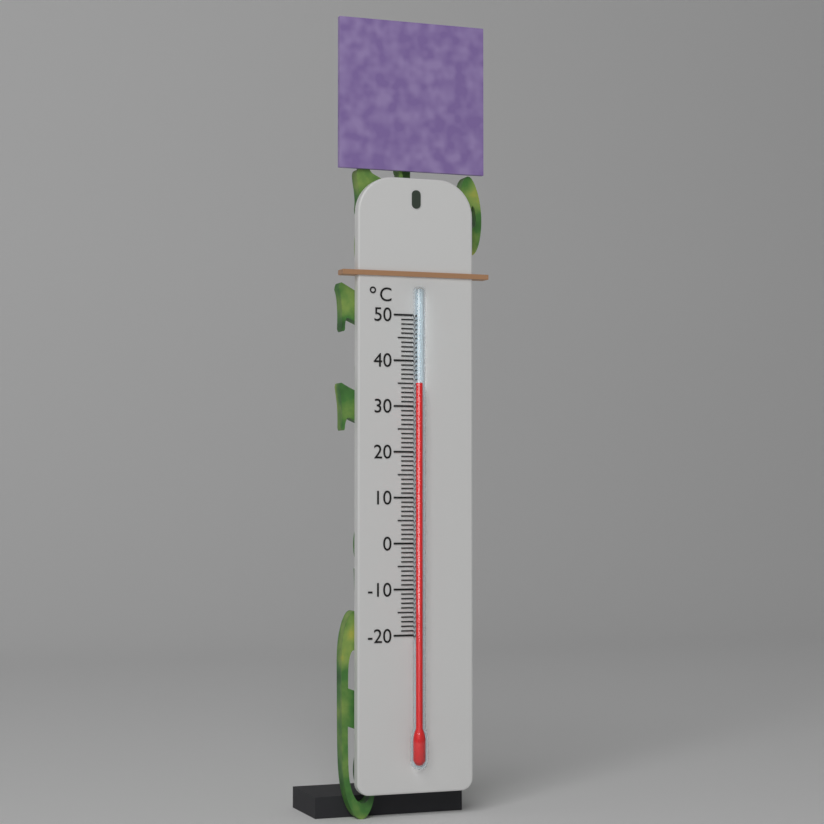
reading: 35 °C
